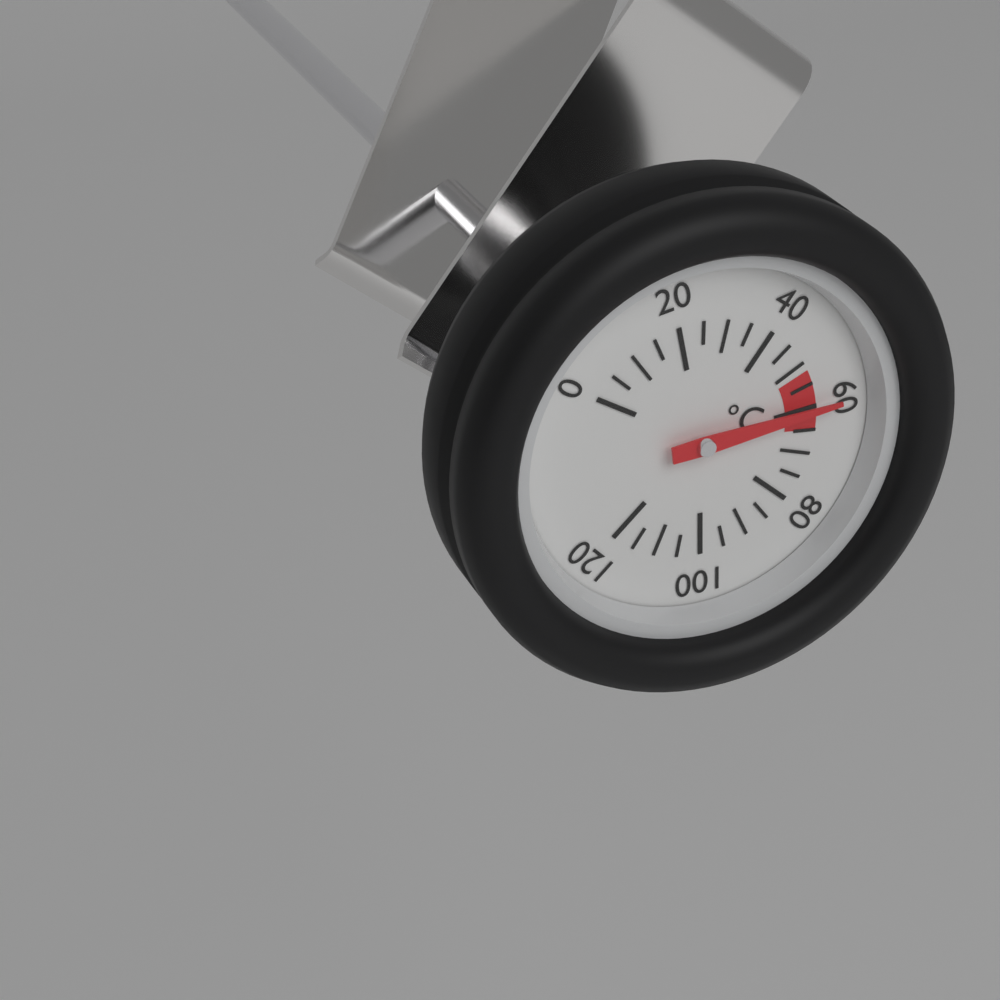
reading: 60 °C
